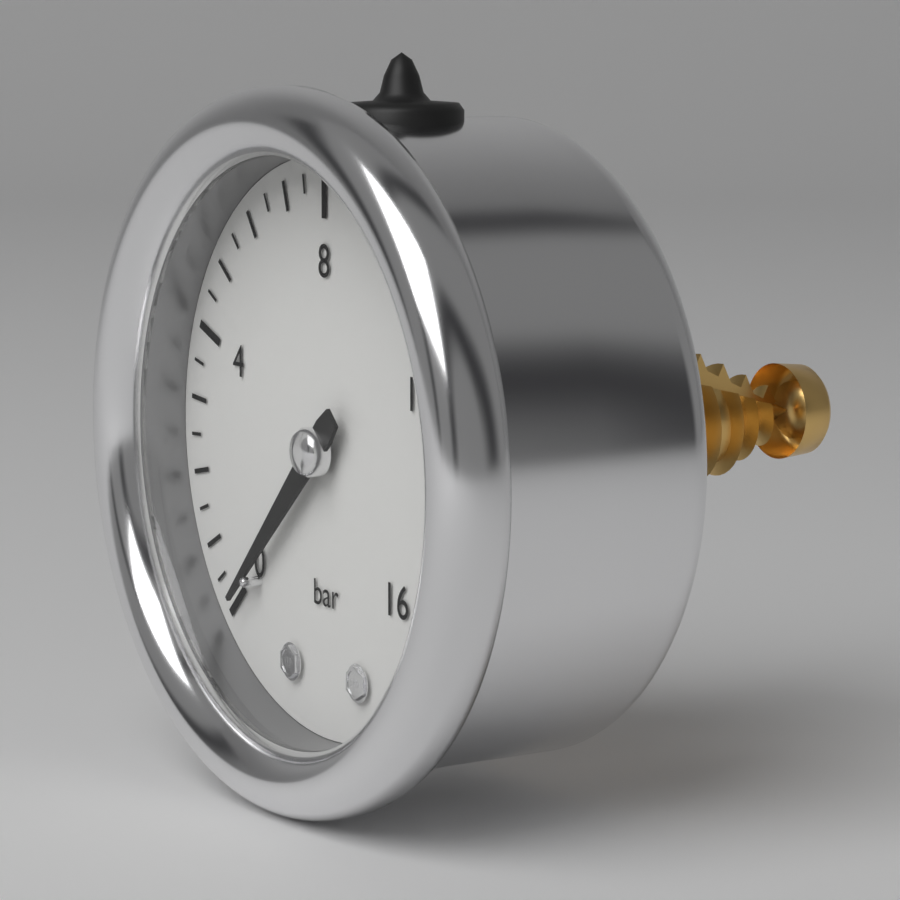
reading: 0.0 bar
